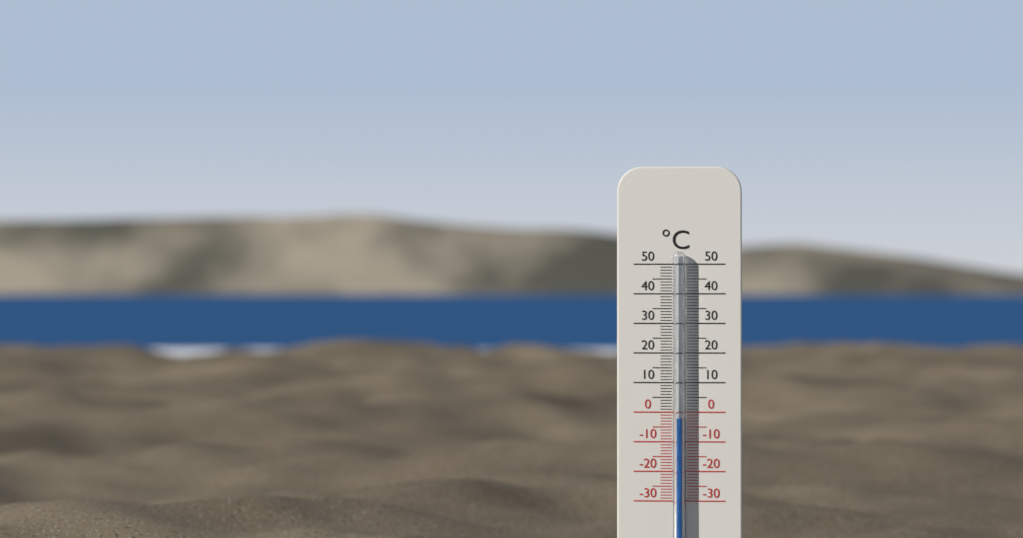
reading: -2 °C
